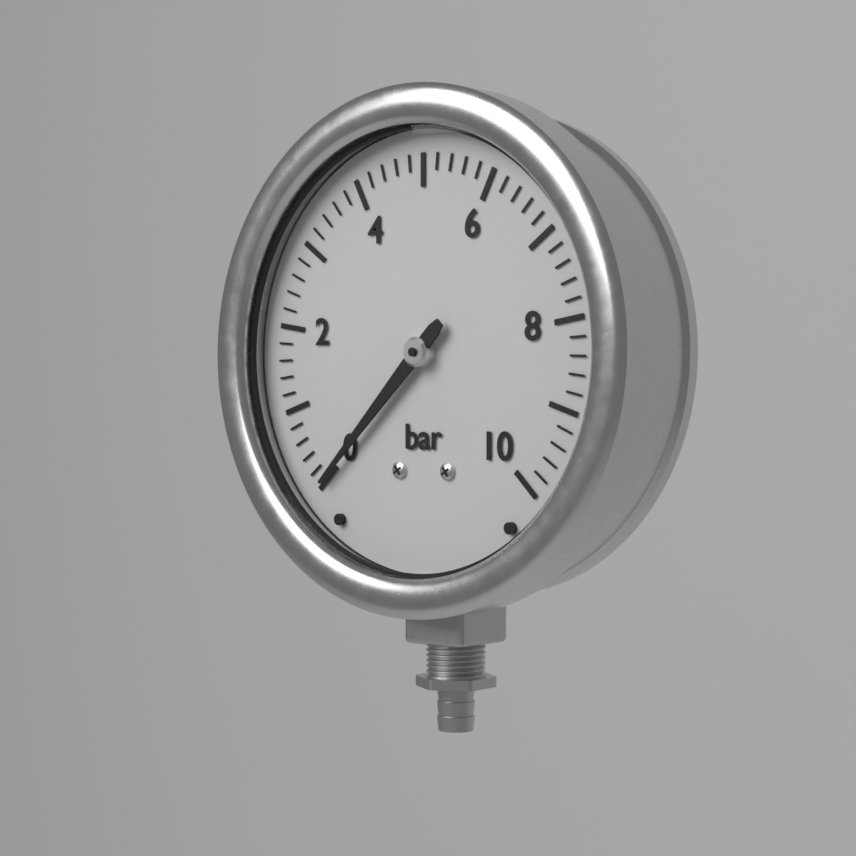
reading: 0.0 bar
